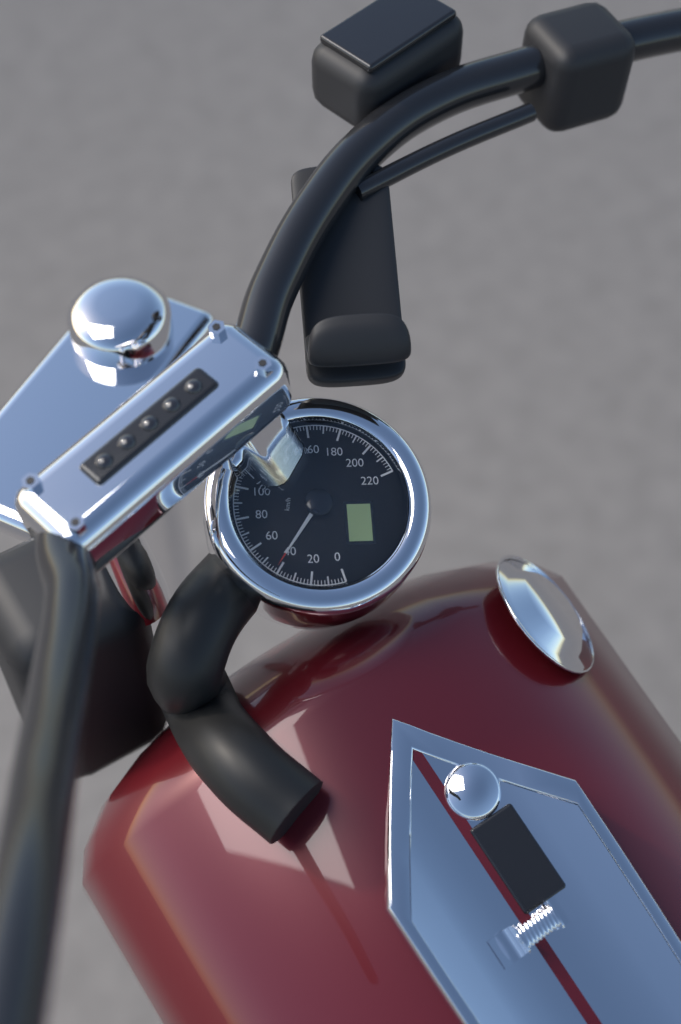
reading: 42 km/h
